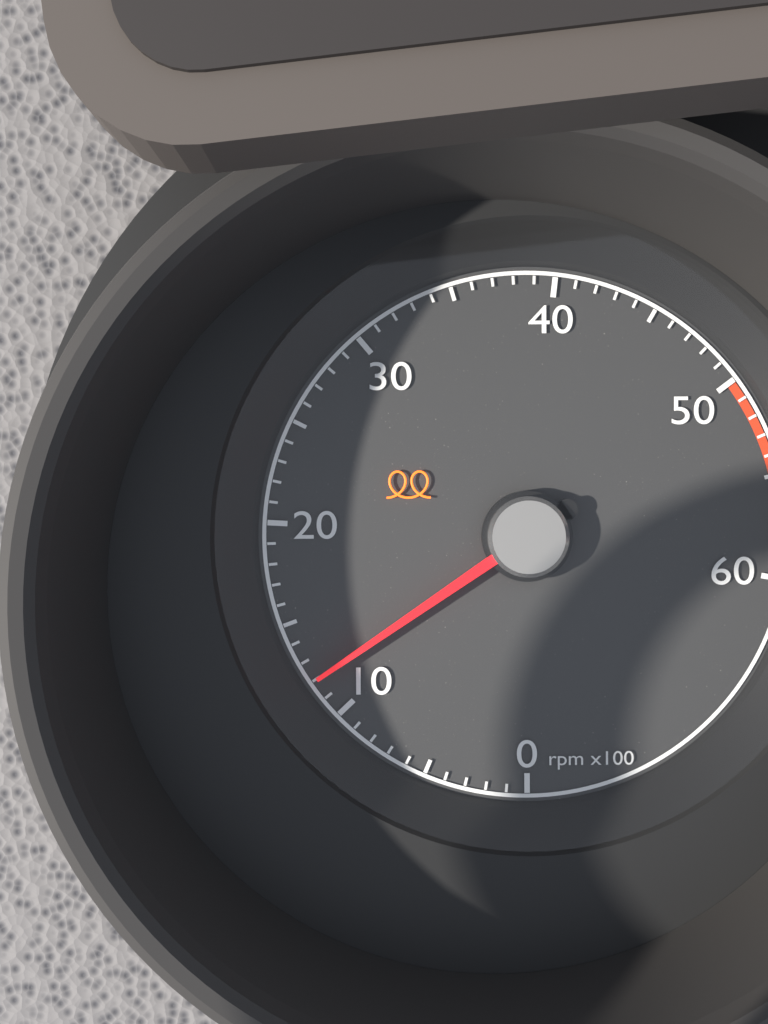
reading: 1200 rpm
